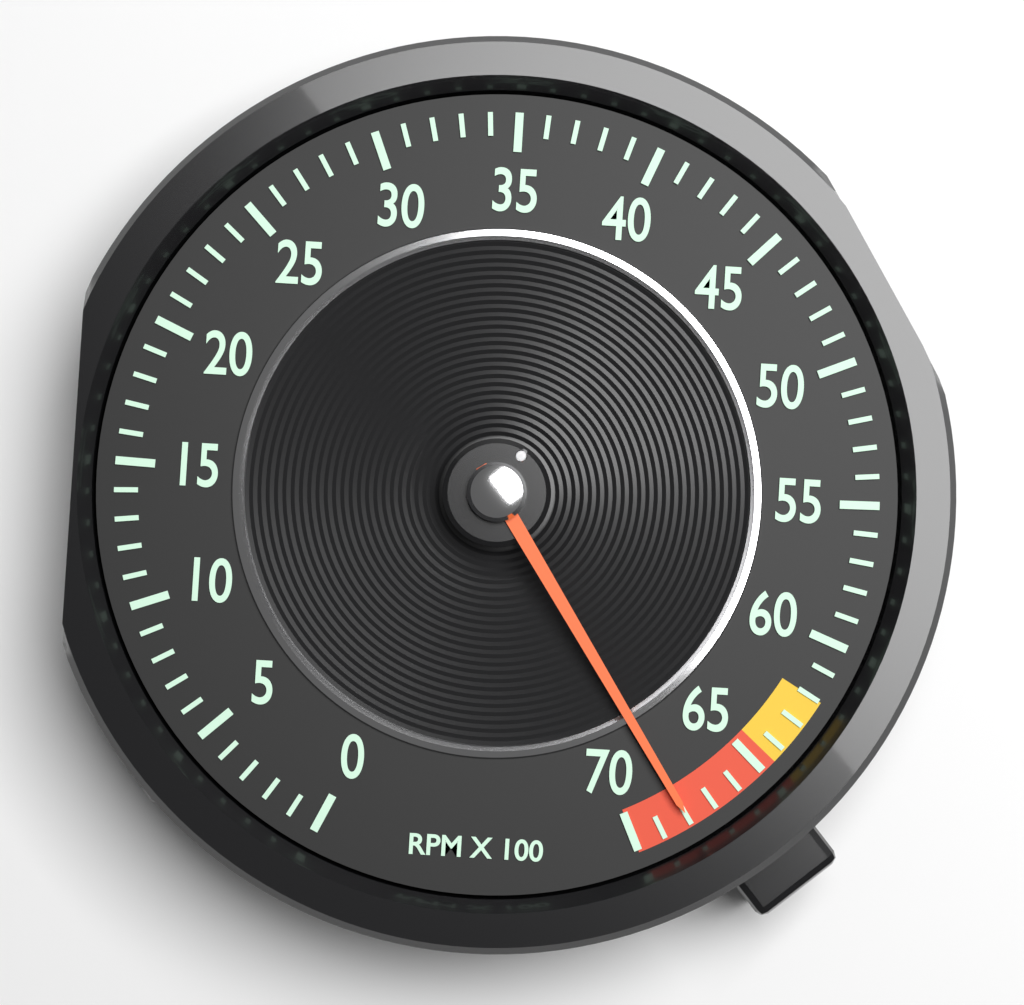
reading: 68 RPM x 100
